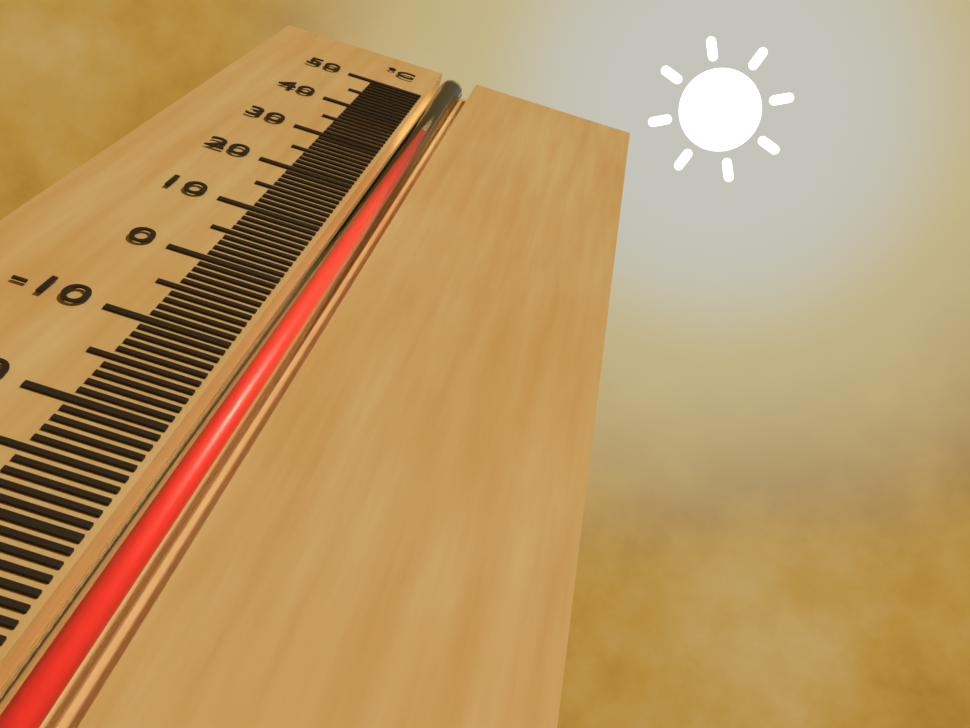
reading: 38 °C
